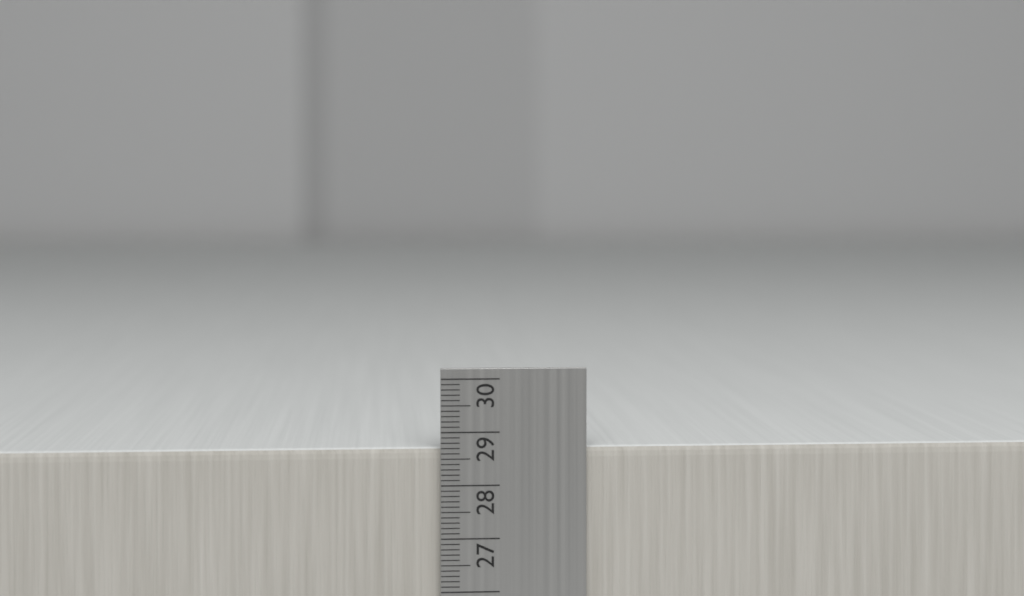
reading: 28.7 cm
